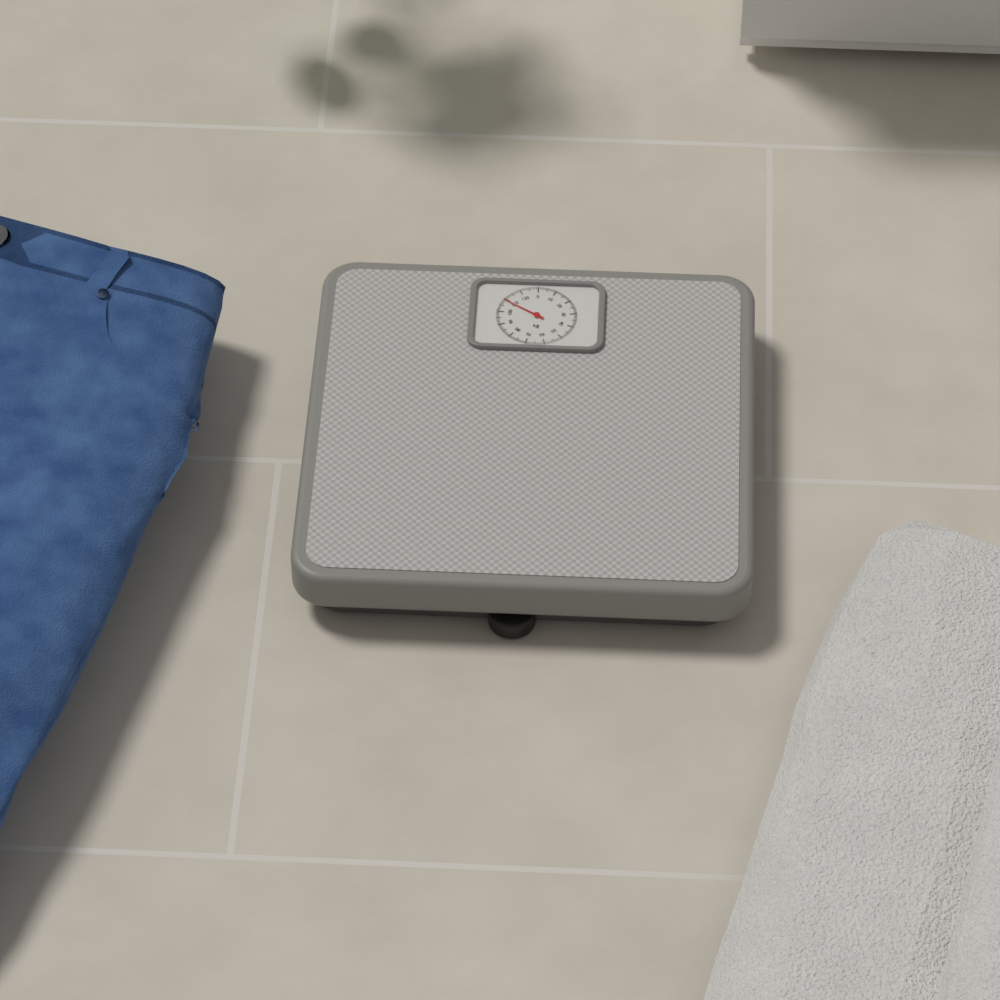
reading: 109 kg
